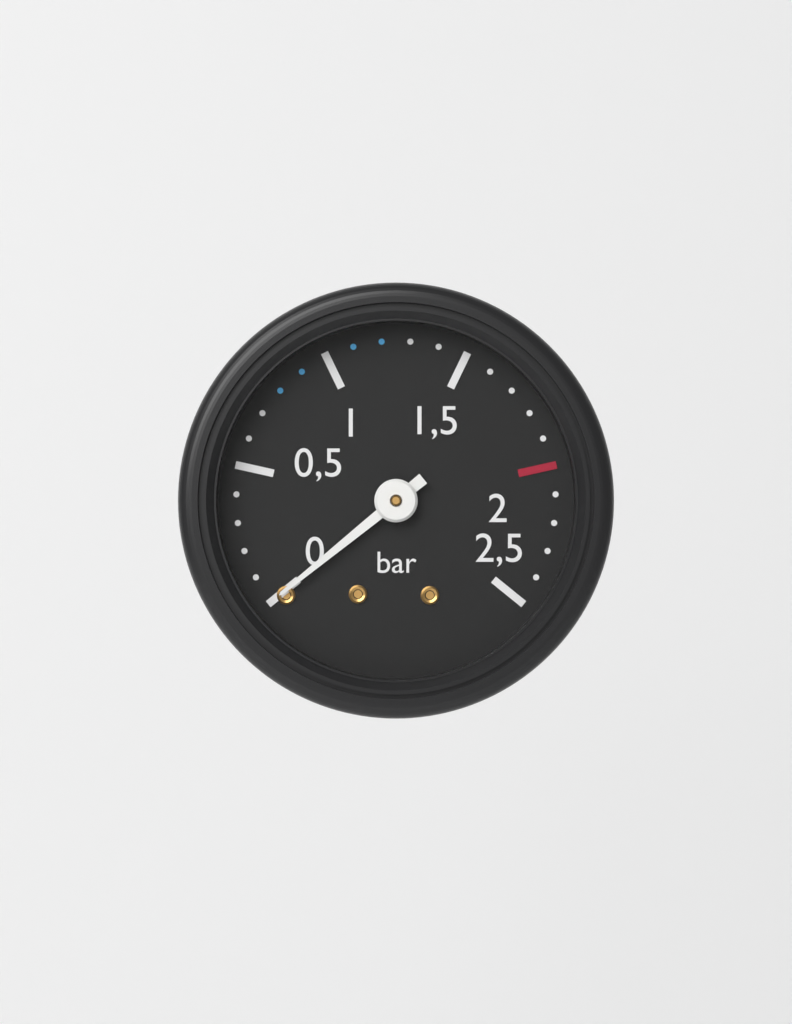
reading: 0.0 bar
